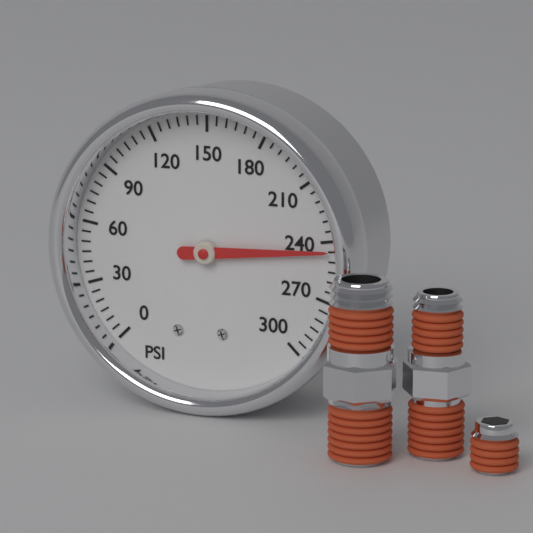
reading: 245 psi
